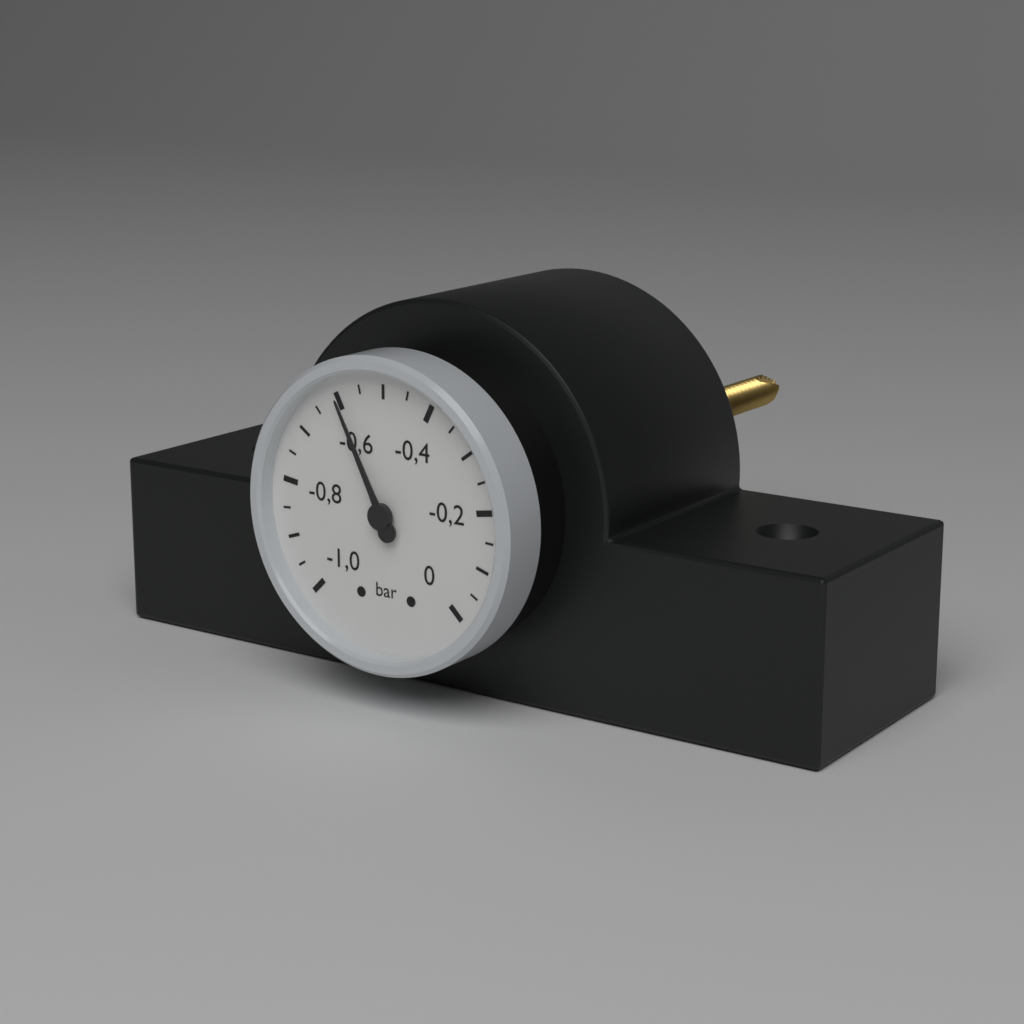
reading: -0.60 bar
